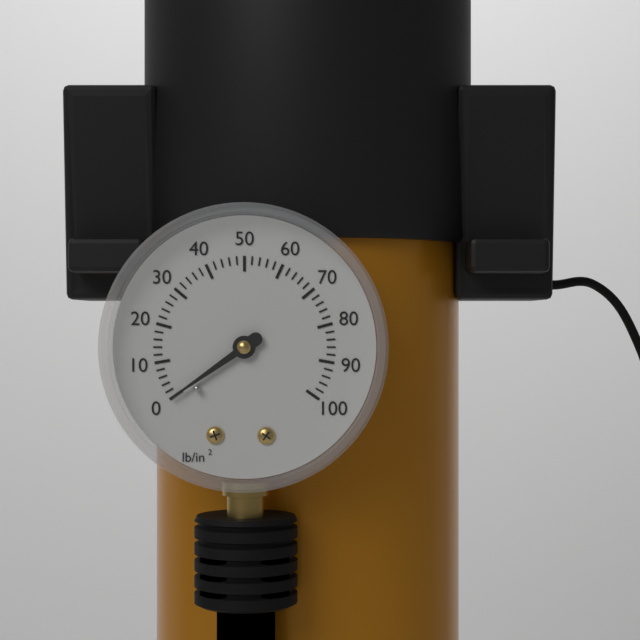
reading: 0 lb/in²
